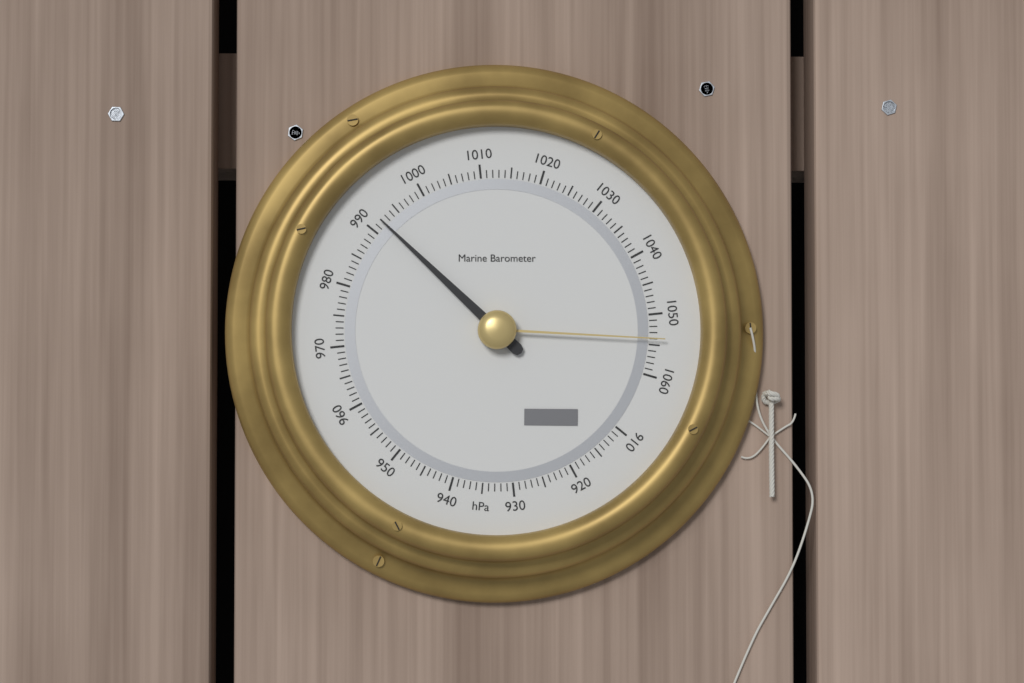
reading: 992 hPa
